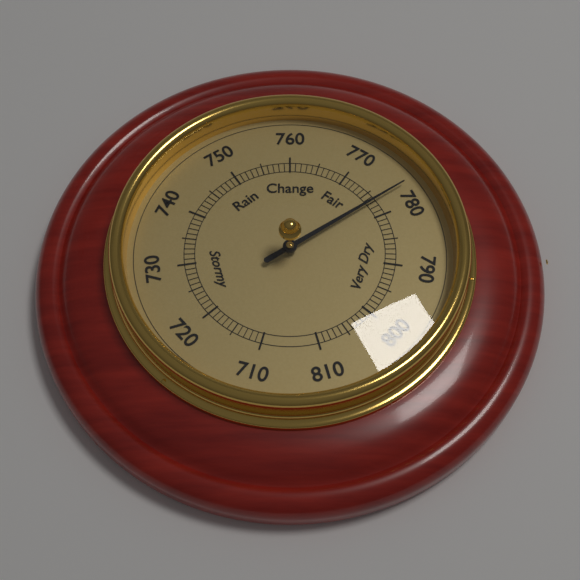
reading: 777 (no unit)
